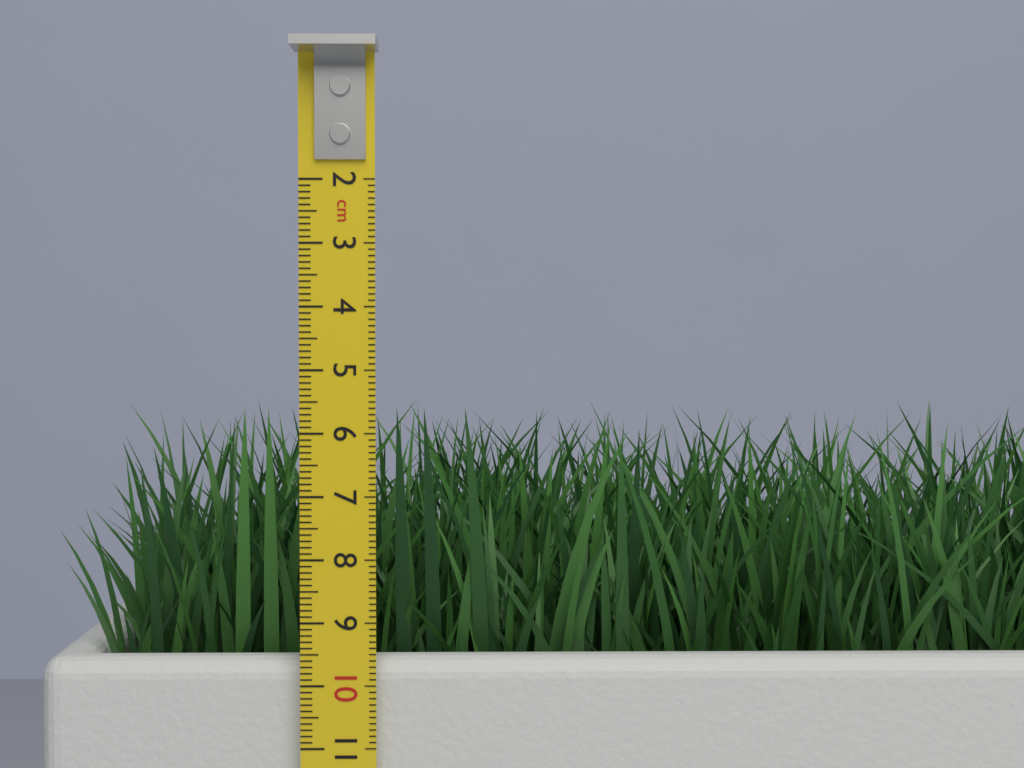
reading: 5.6 cm
